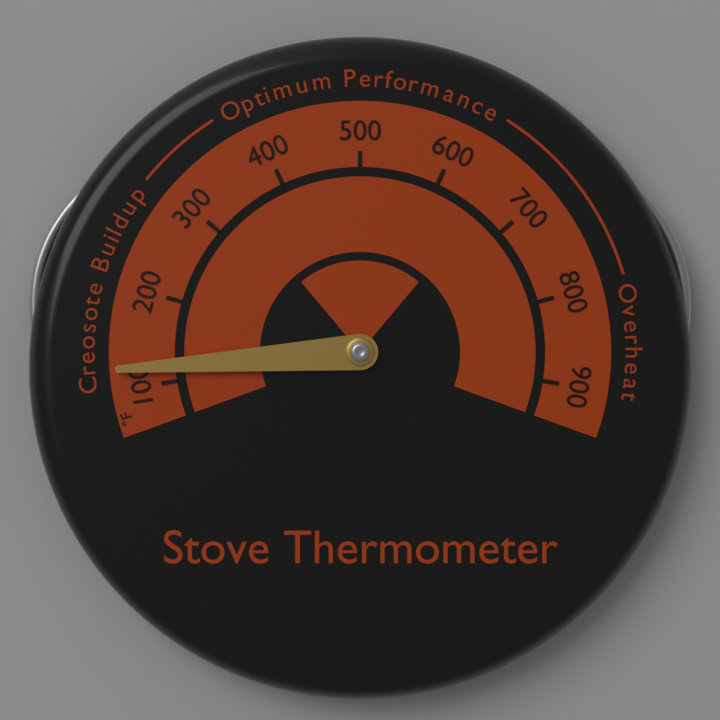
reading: 120 °F
